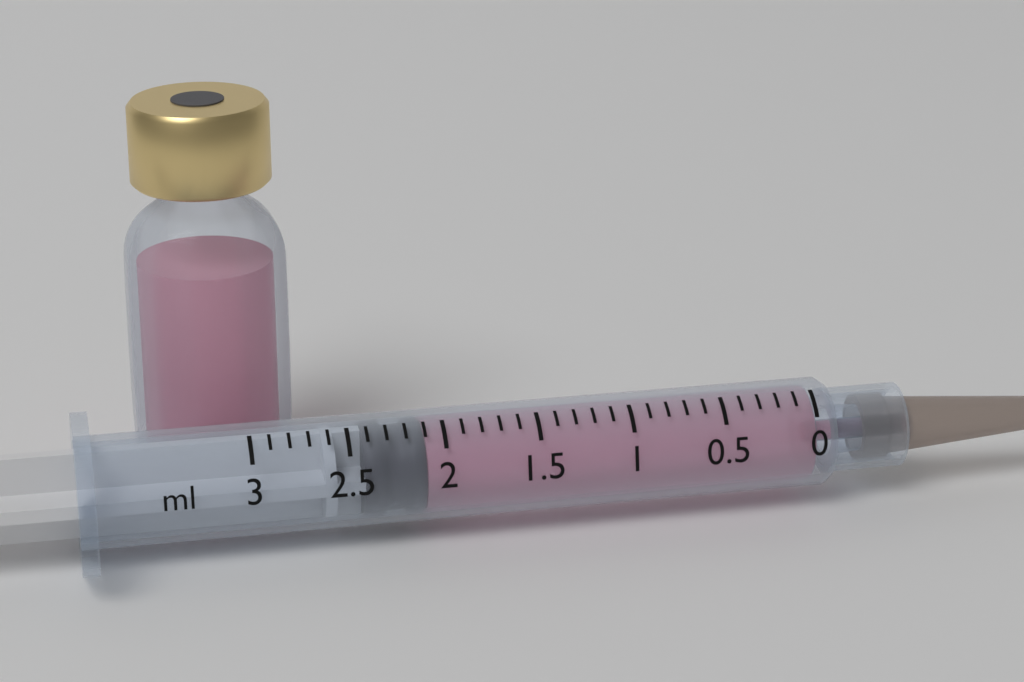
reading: 2.1 ml
